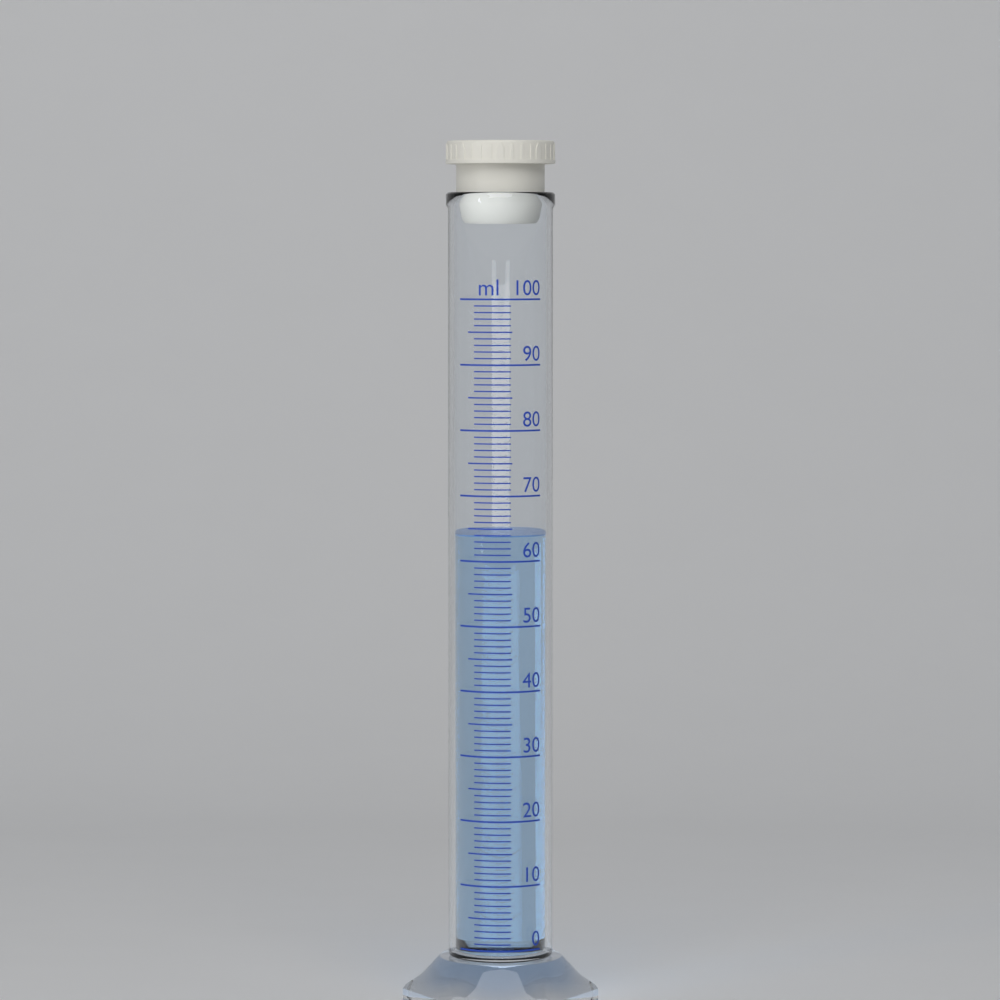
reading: 64 ml
